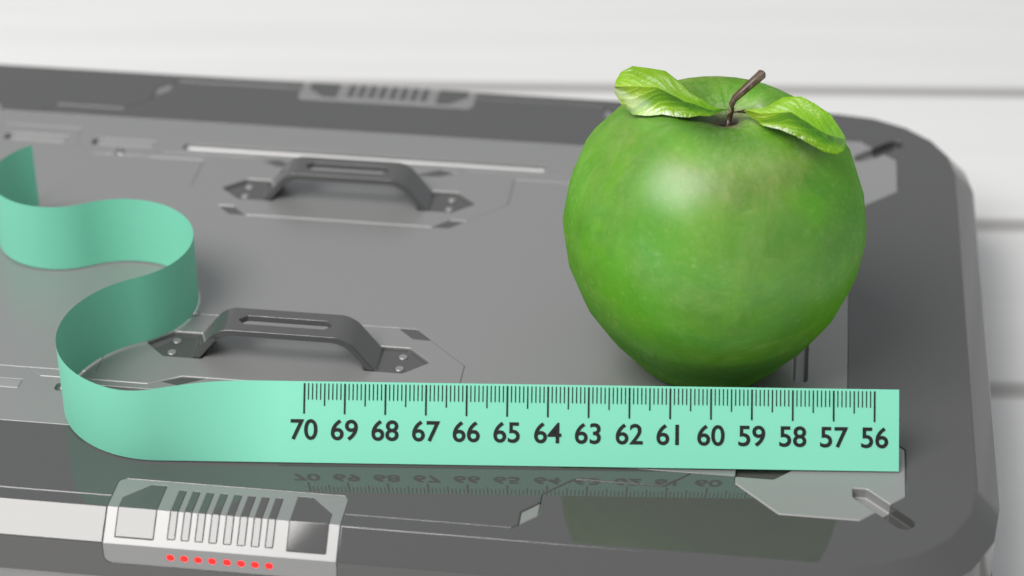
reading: 63.7 (no unit)
